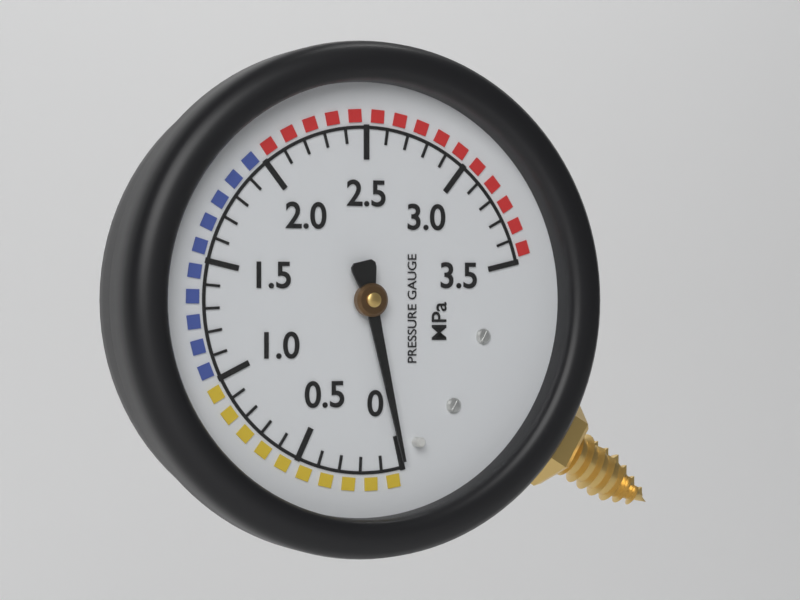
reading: 0.0 MPa
